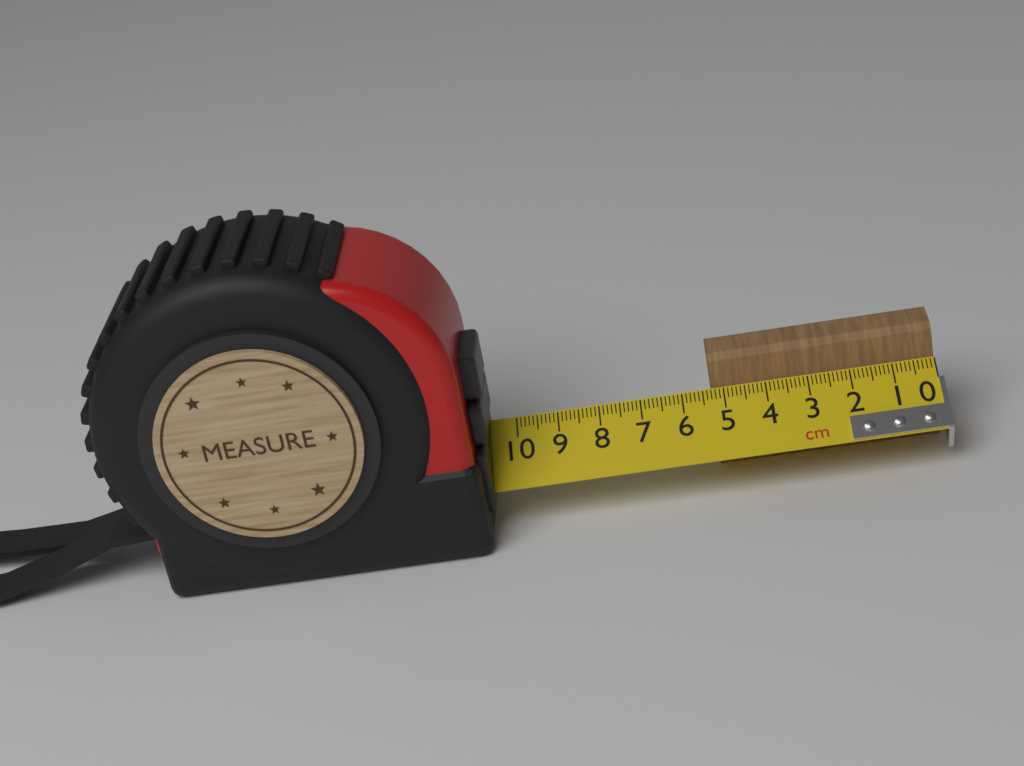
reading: 5.3 cm
